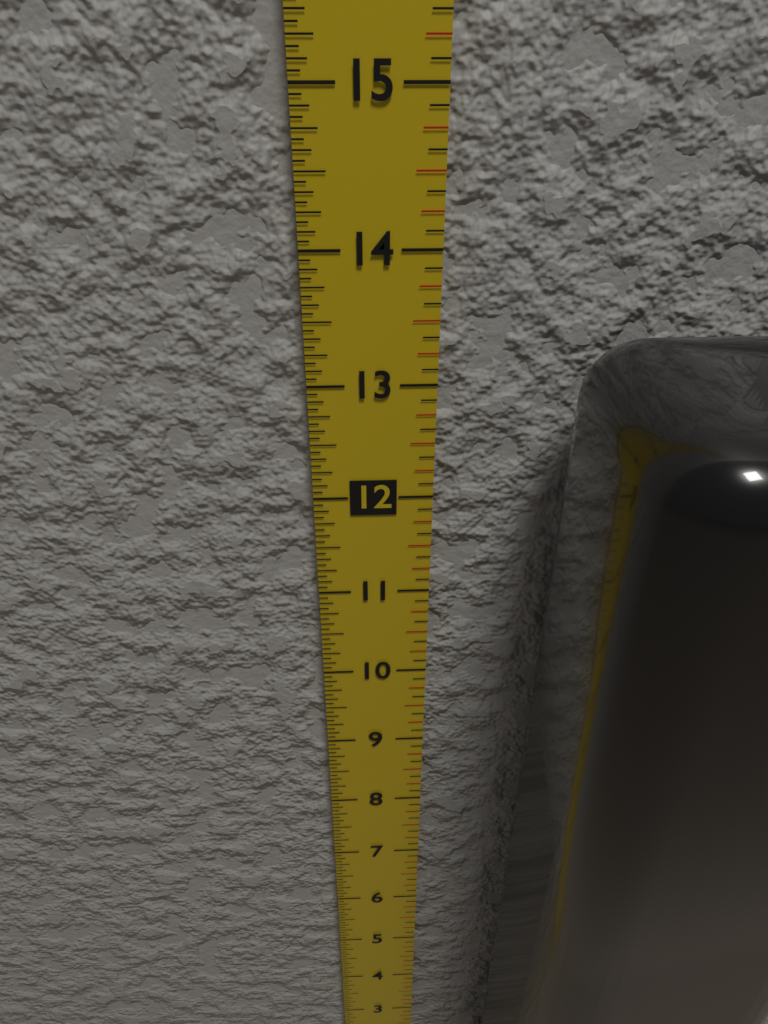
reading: 13.5000 in
